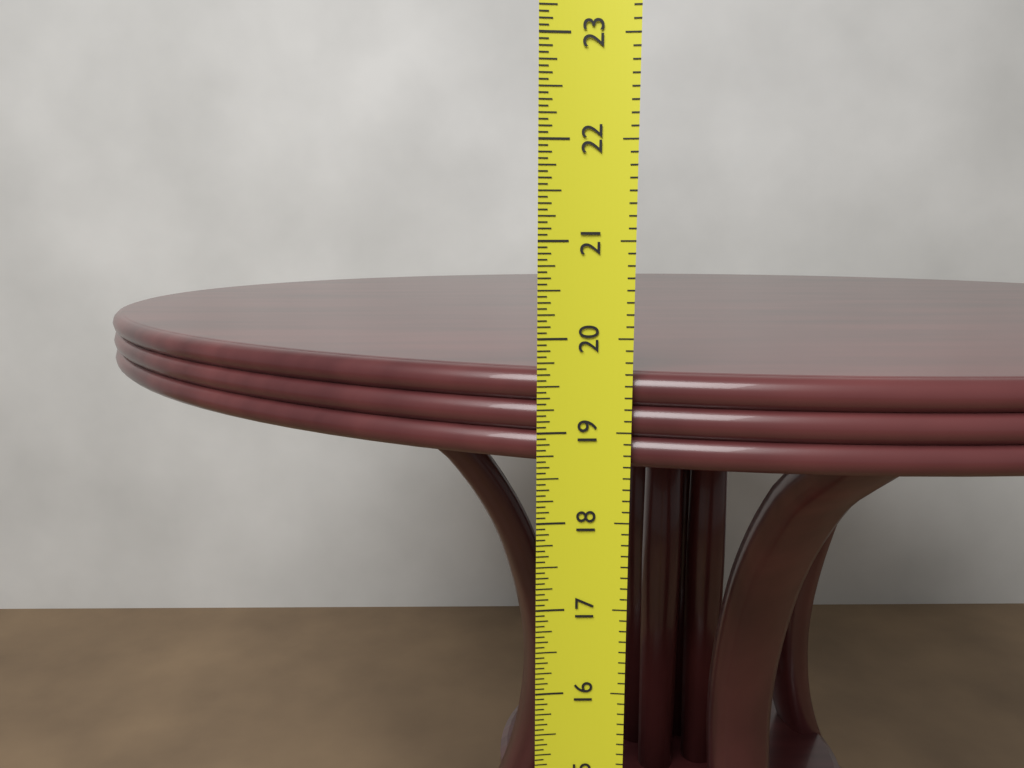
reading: 19.6250 in
